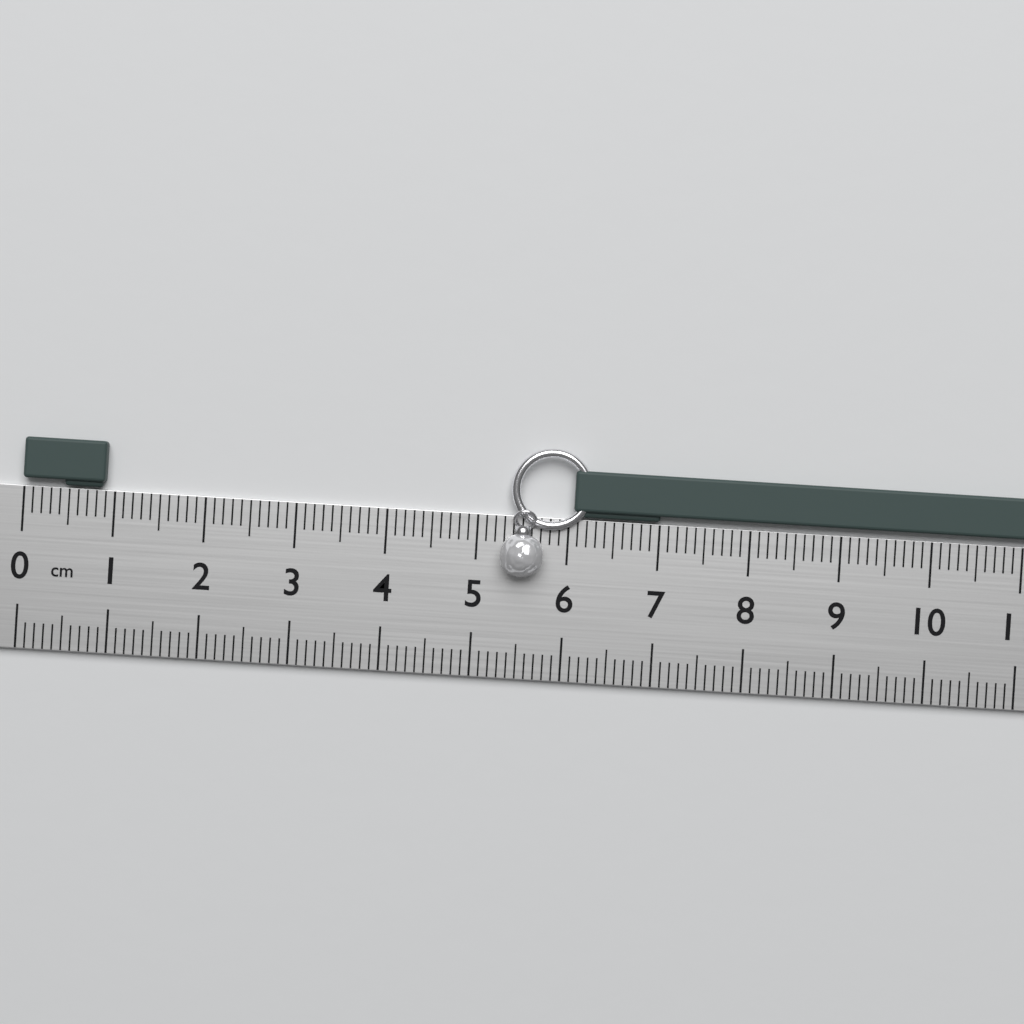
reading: 0.9 cm
